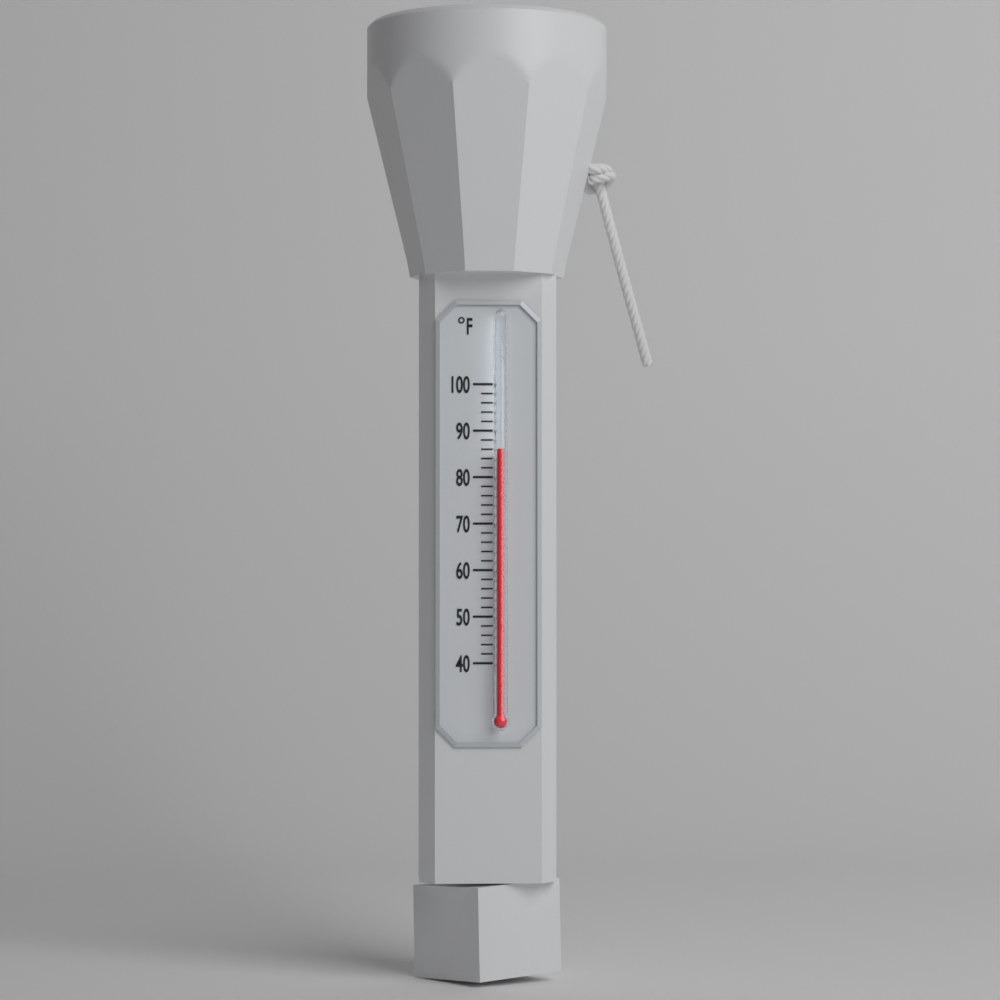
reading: 86 °F
